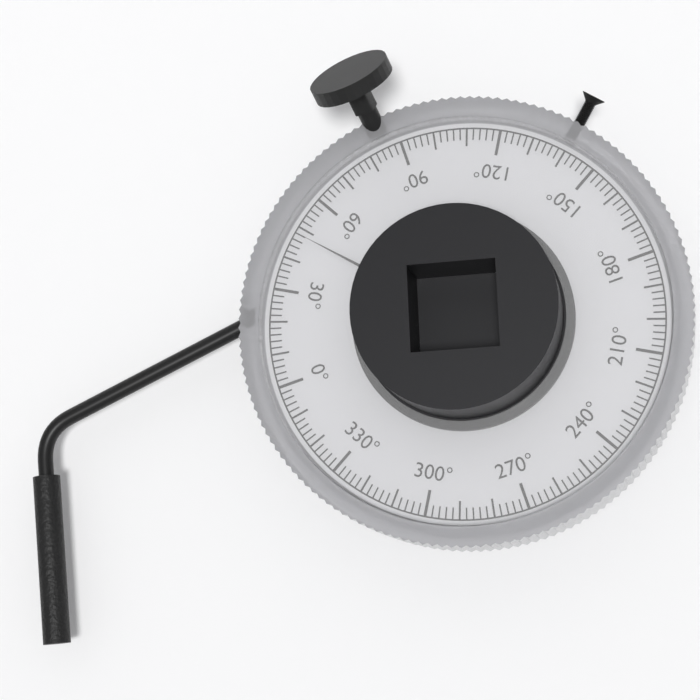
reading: 48 °
